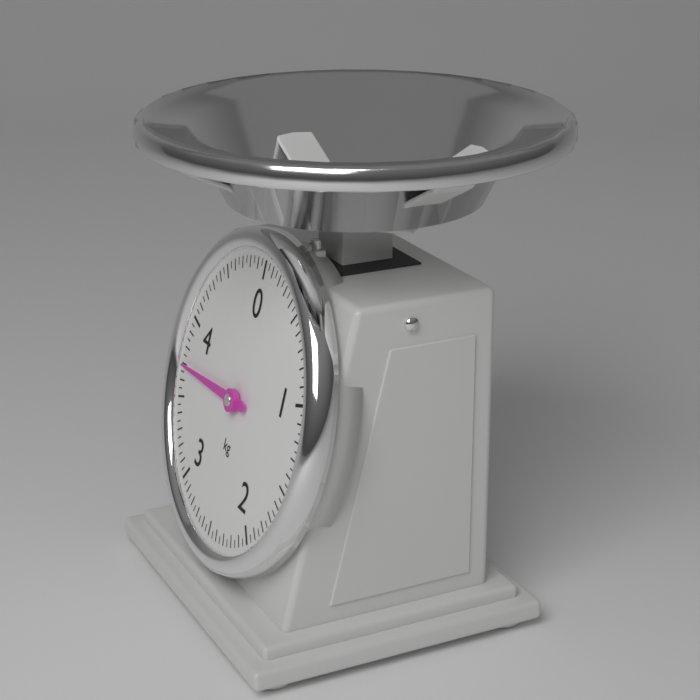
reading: 3.70 kg
